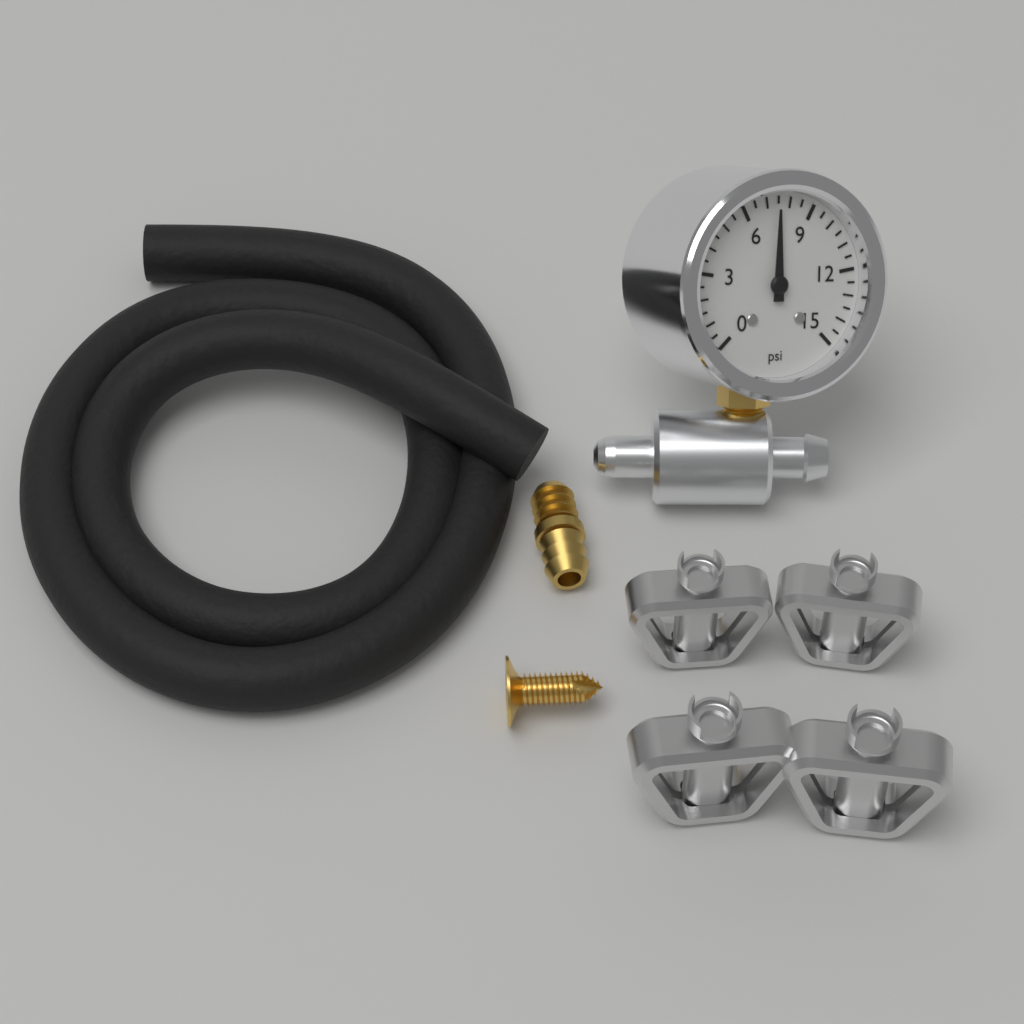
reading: 7.5 psi
